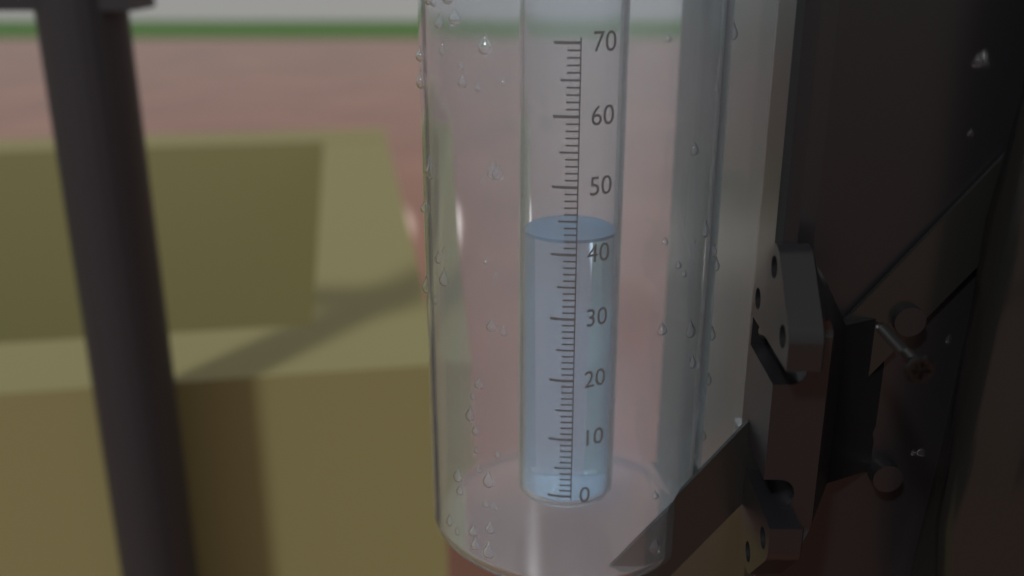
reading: 42 (no unit)
